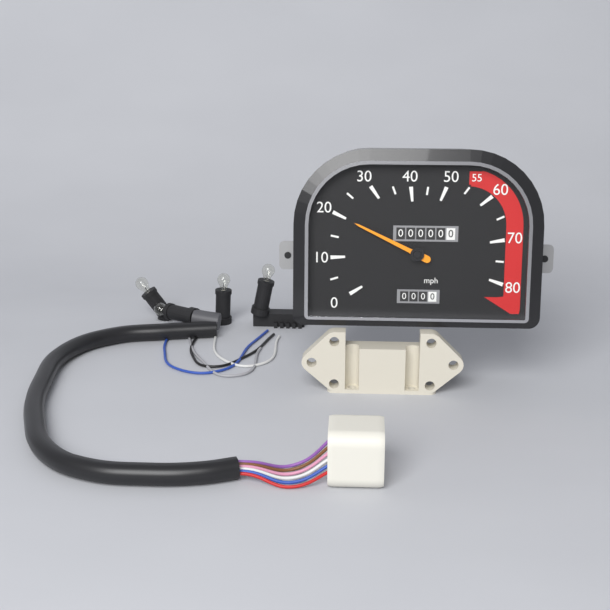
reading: 20 mph
